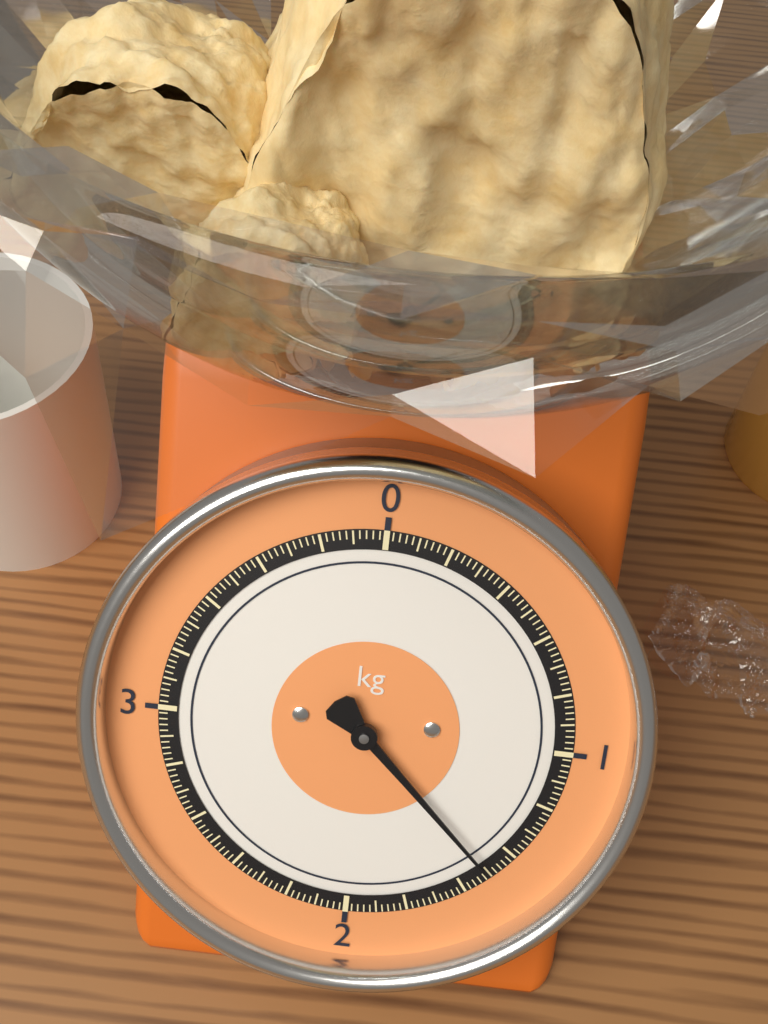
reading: 1.50 kg
